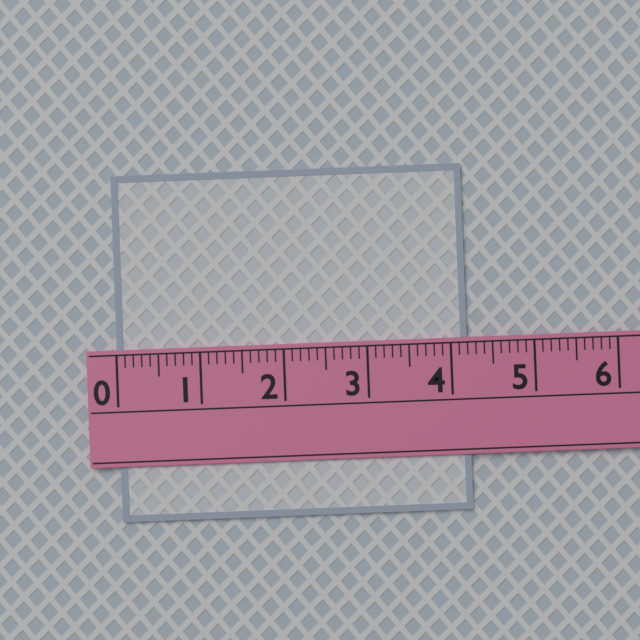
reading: 4.2 (no unit)
